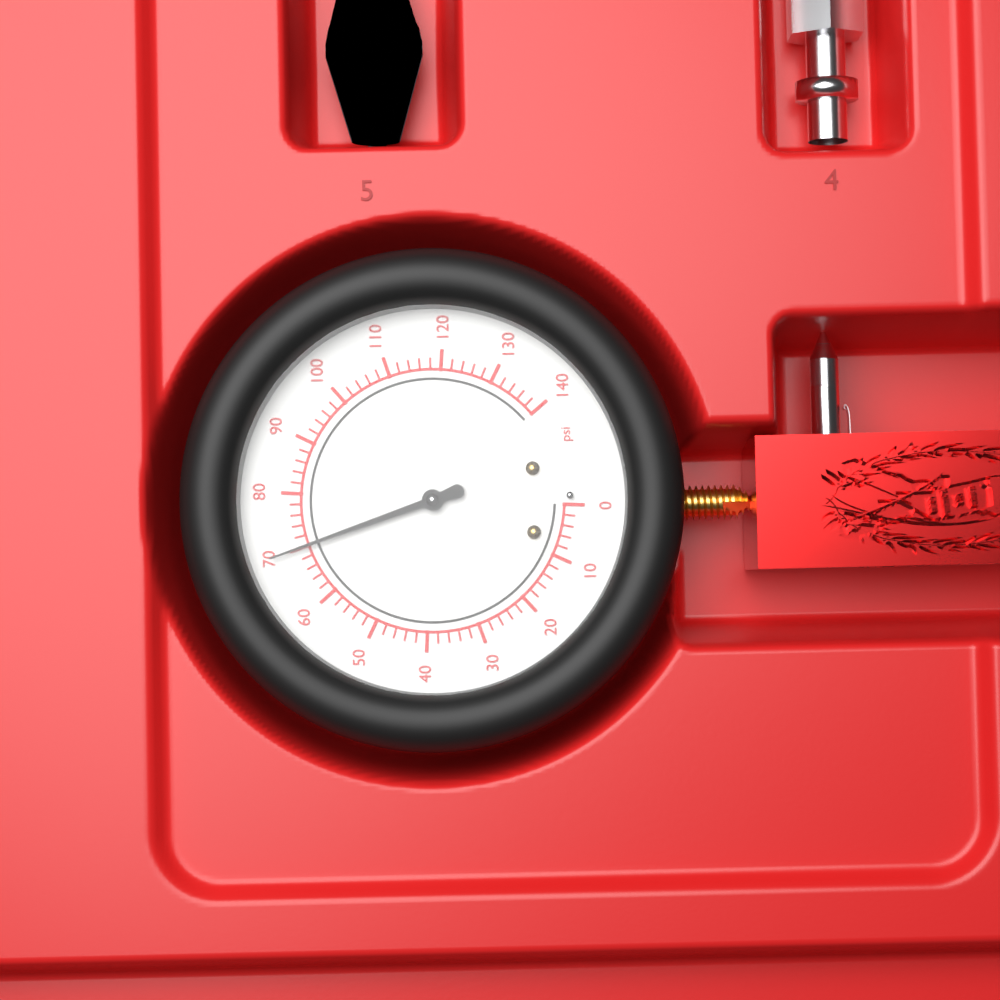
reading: 70 psi
